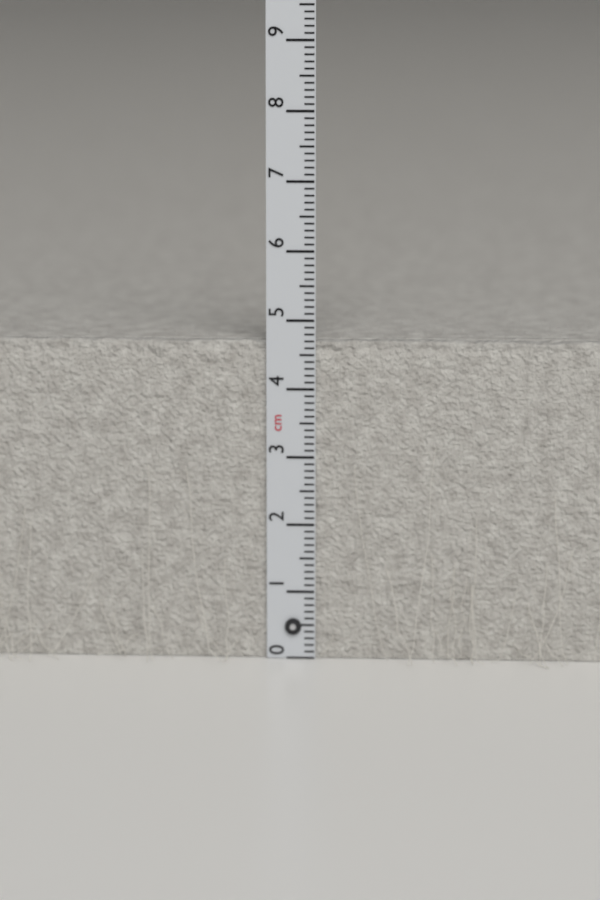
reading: 4.7 cm
